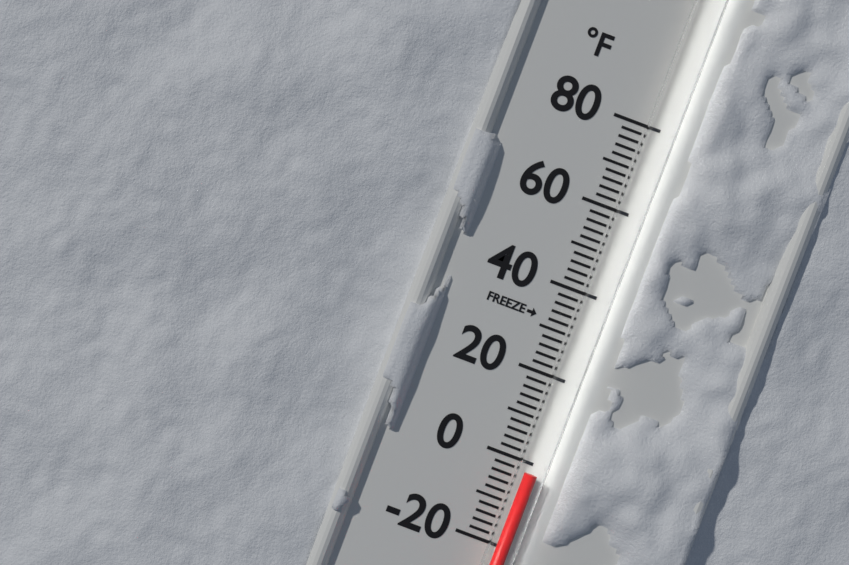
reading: -2 °F
